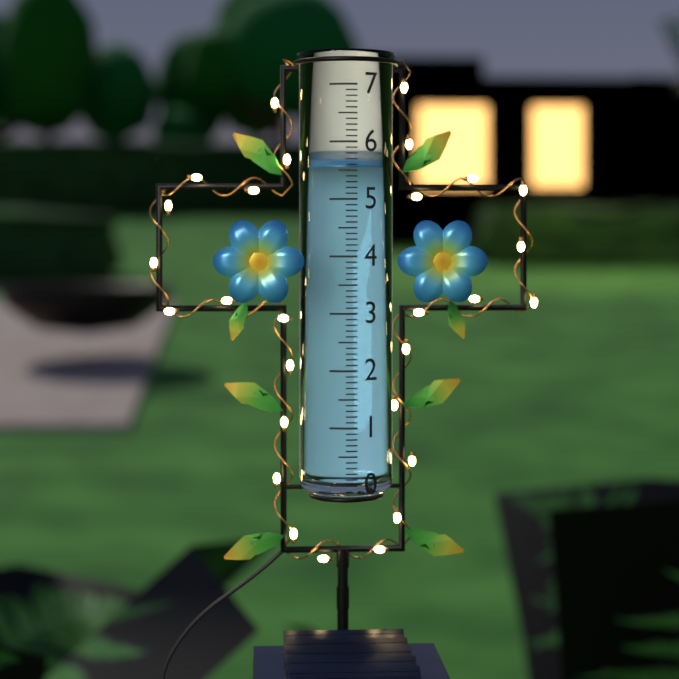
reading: 5.6 (no unit)
